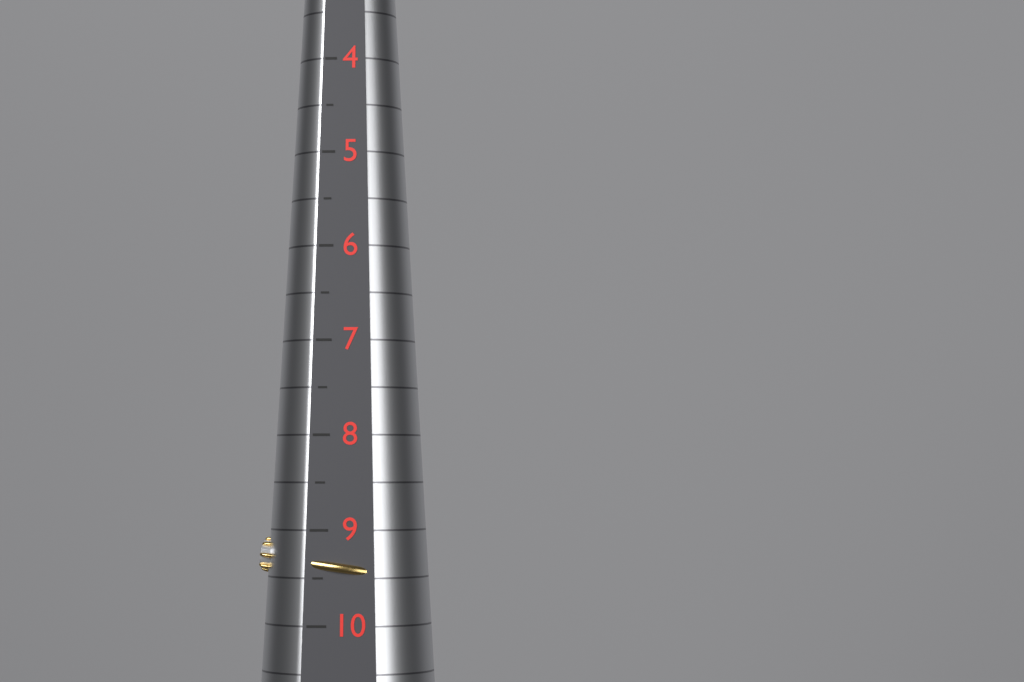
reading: 9.5 (no unit)
